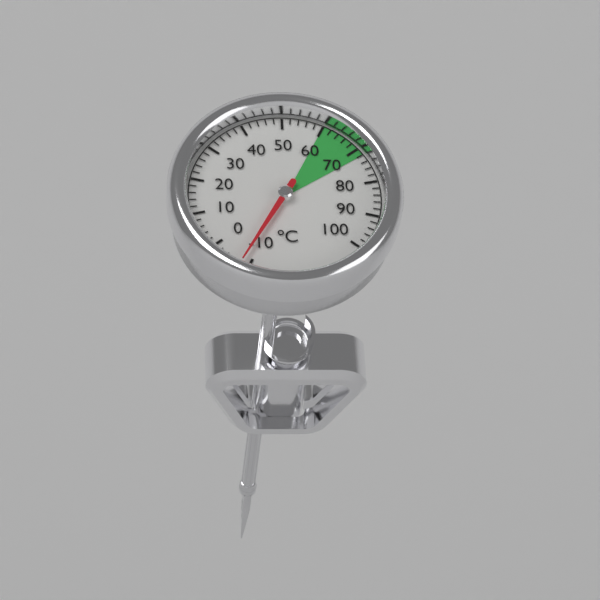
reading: -8 °C
